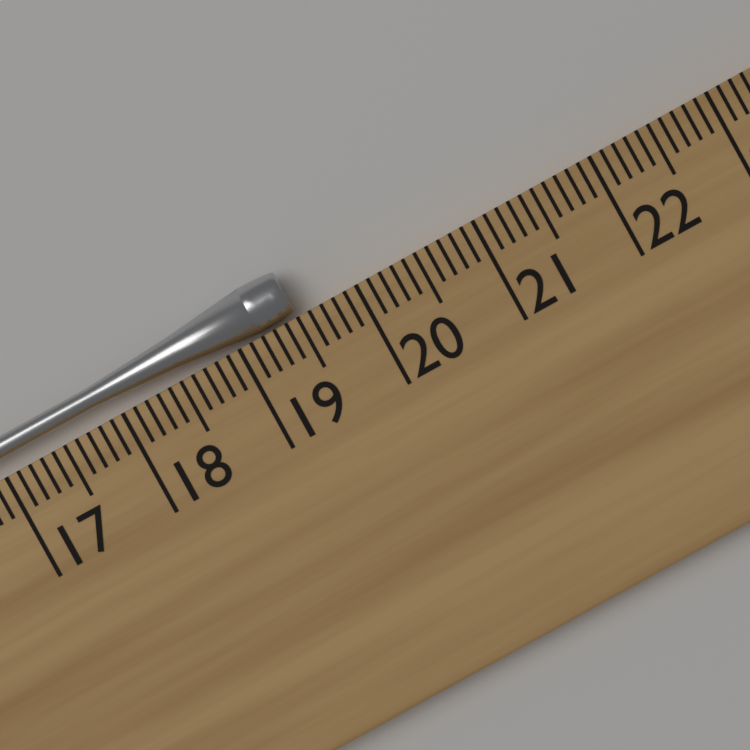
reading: 19.5 cm
